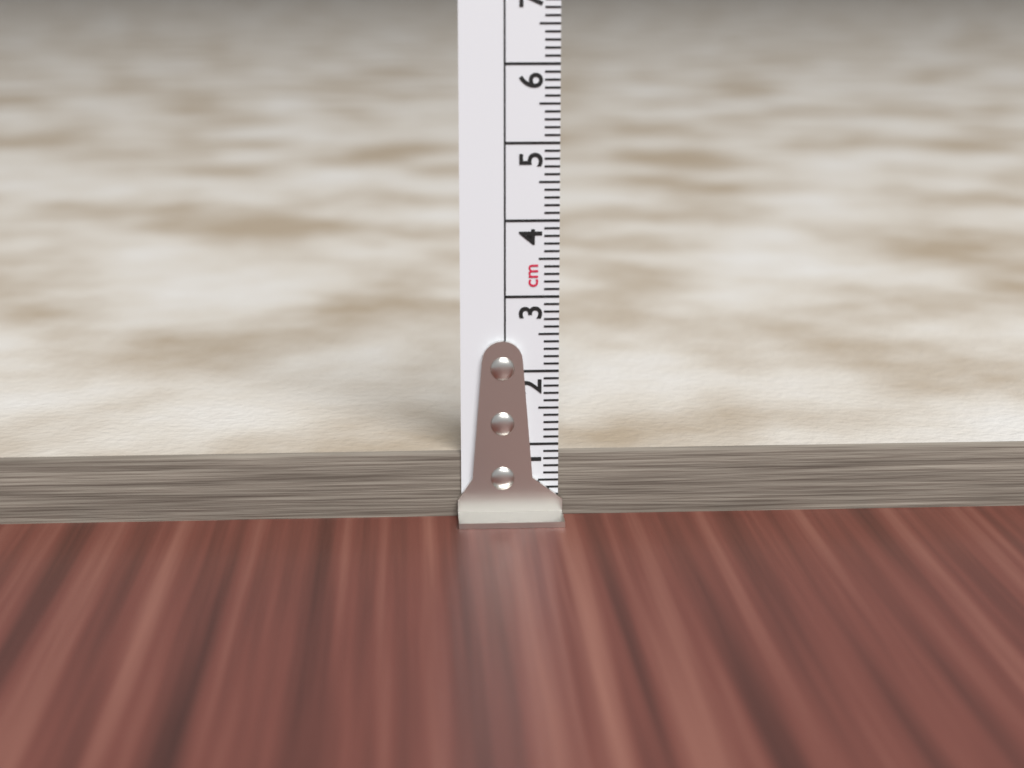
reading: 0.9 cm
